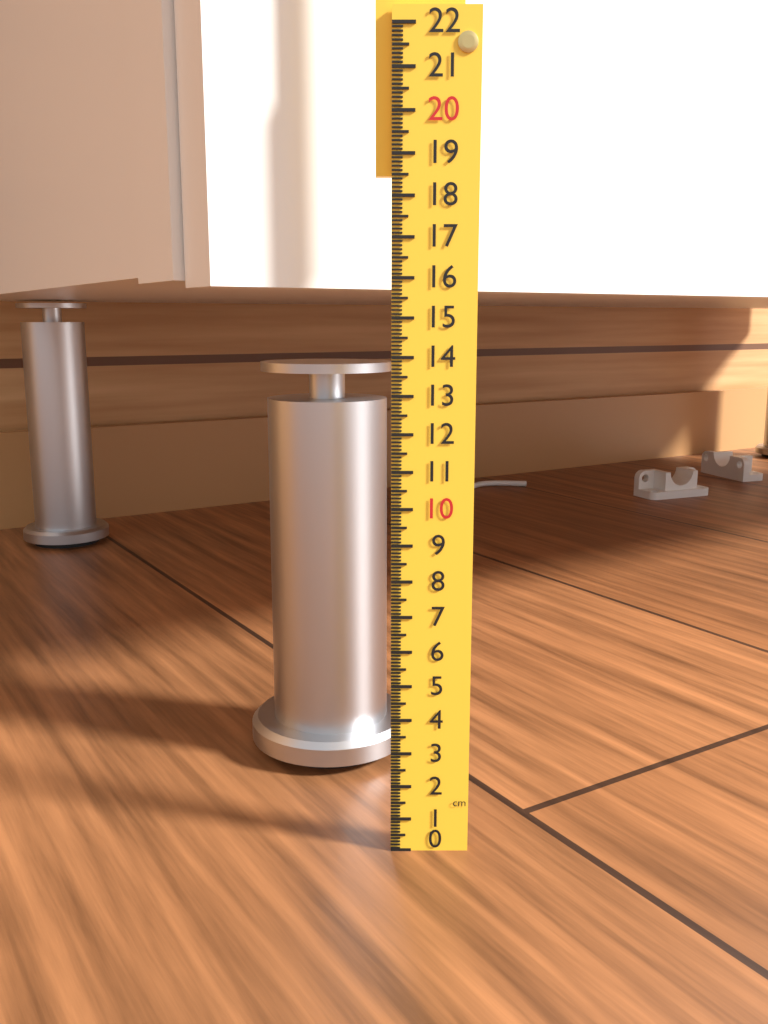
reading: 13.6 cm
